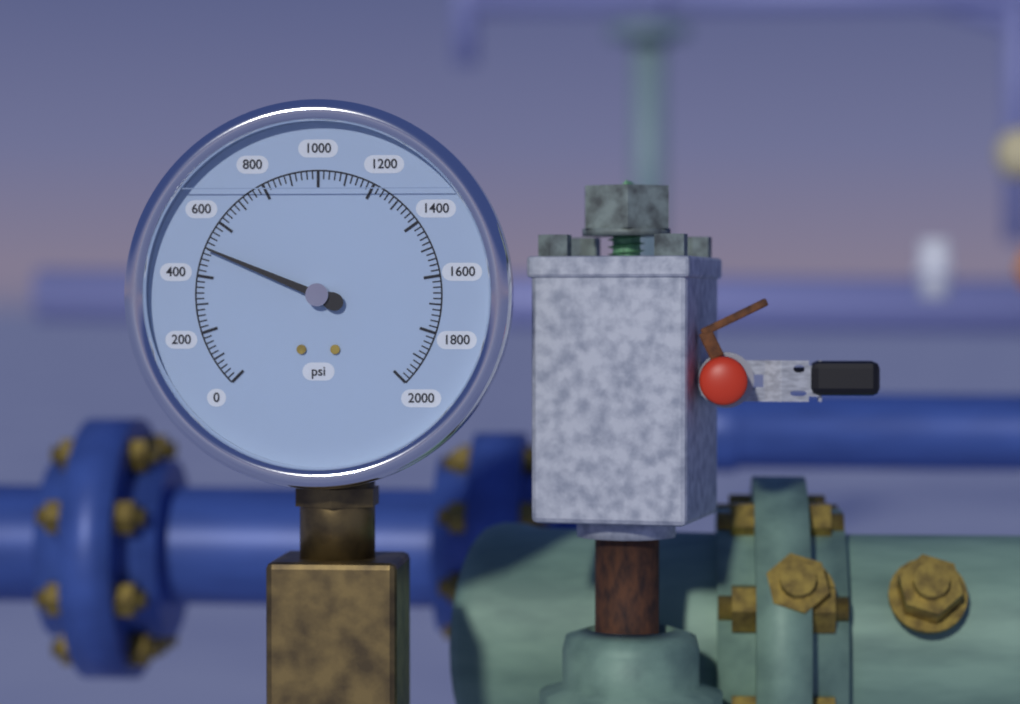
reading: 500 psi
